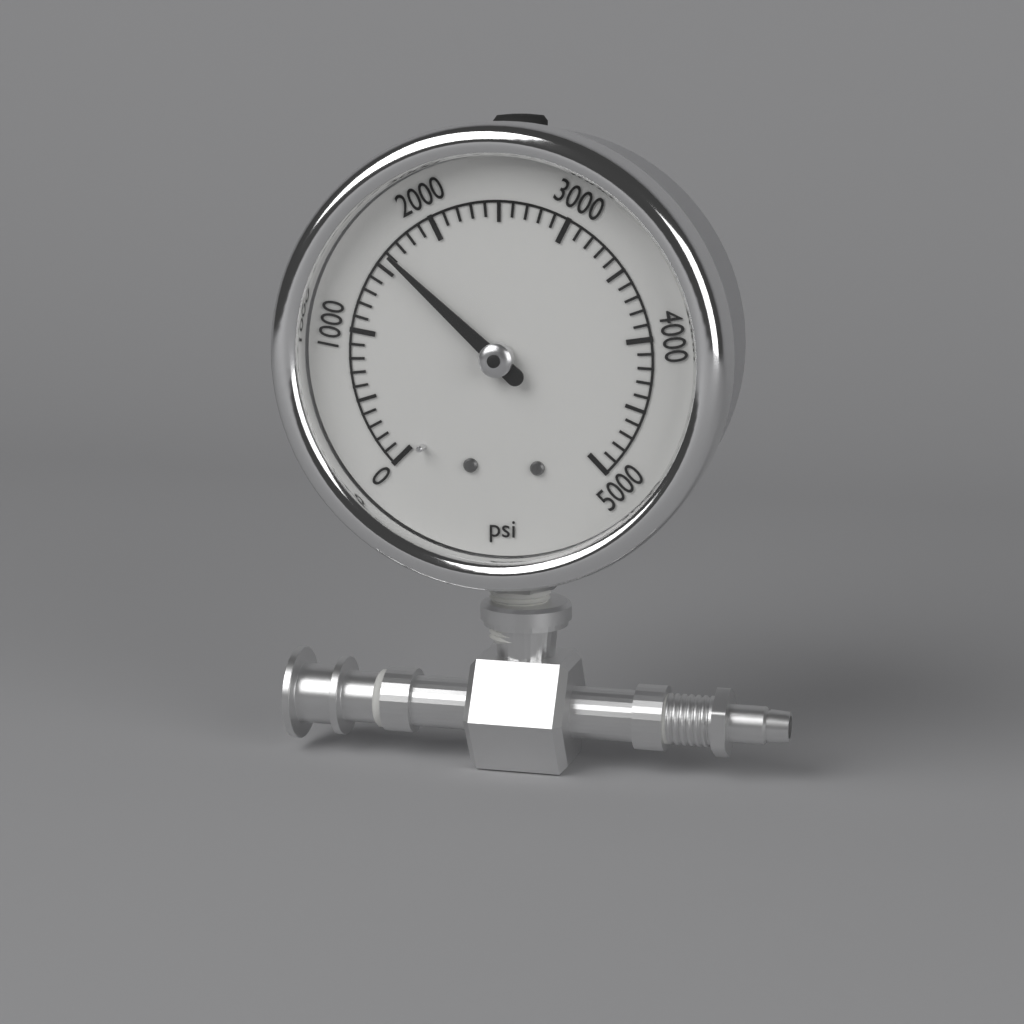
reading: 1600 psi
